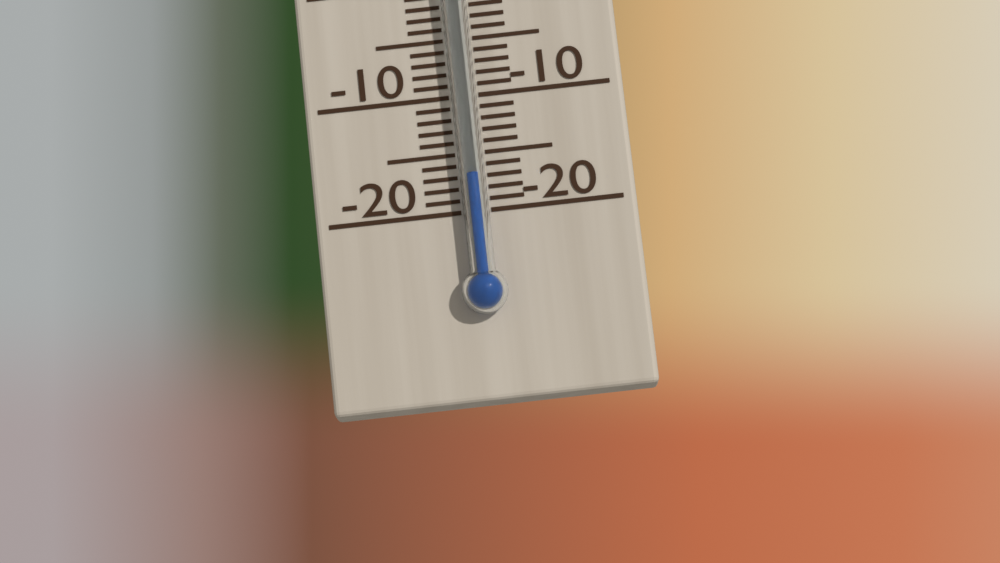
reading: -17 °C
